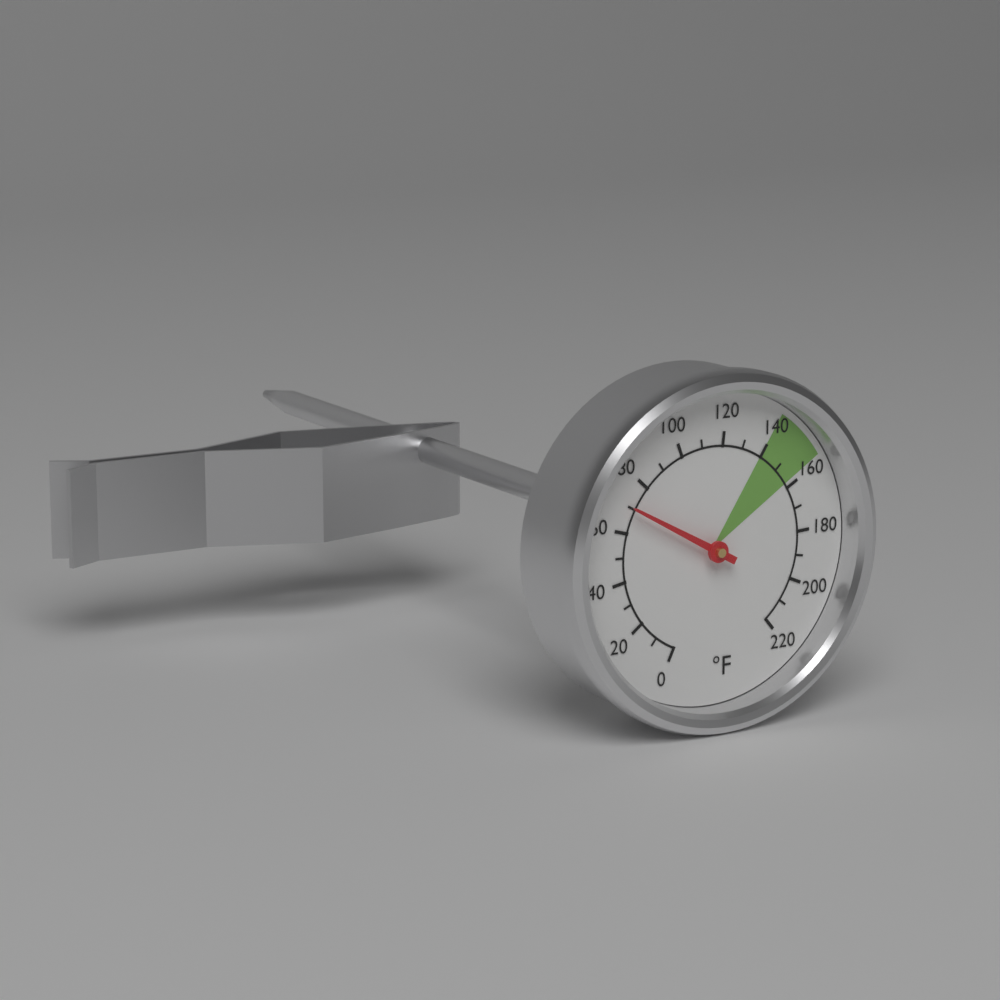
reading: 70 °F
